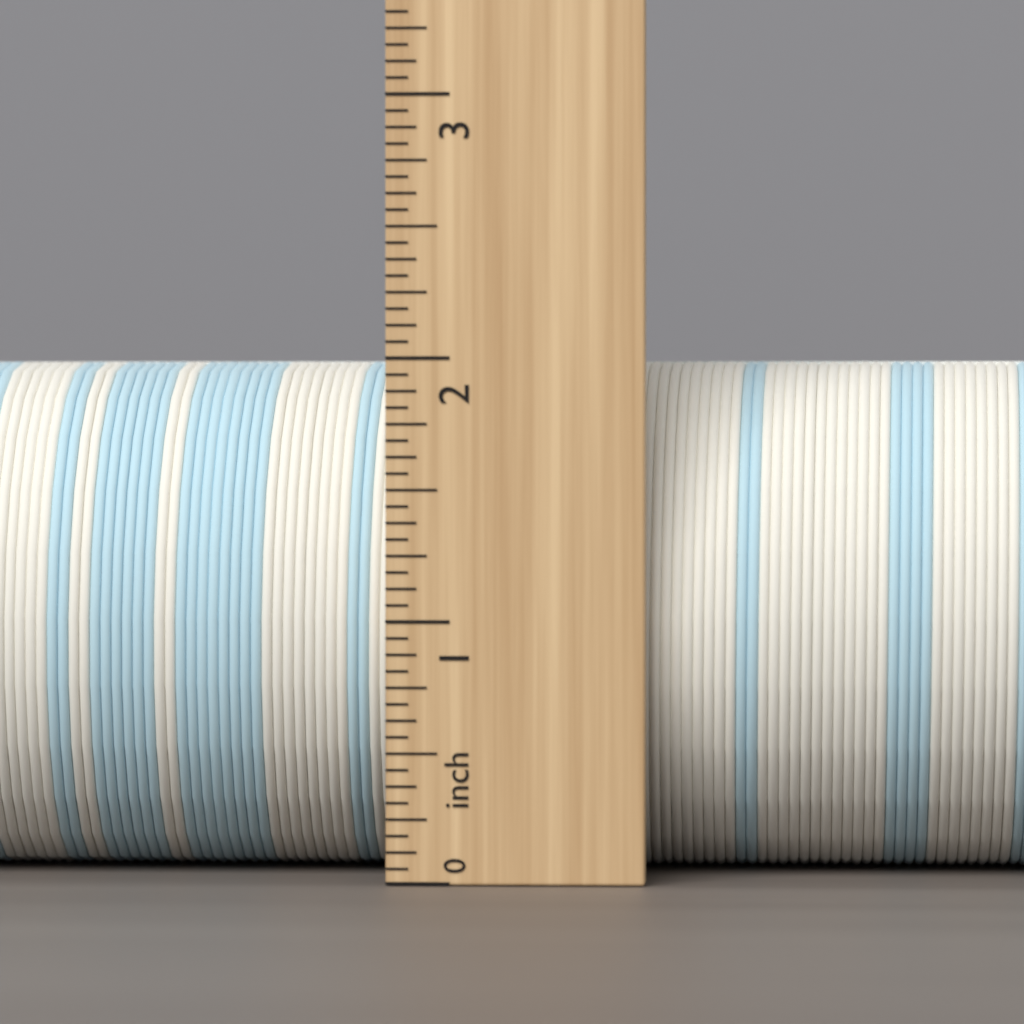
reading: 2.0000 inch
